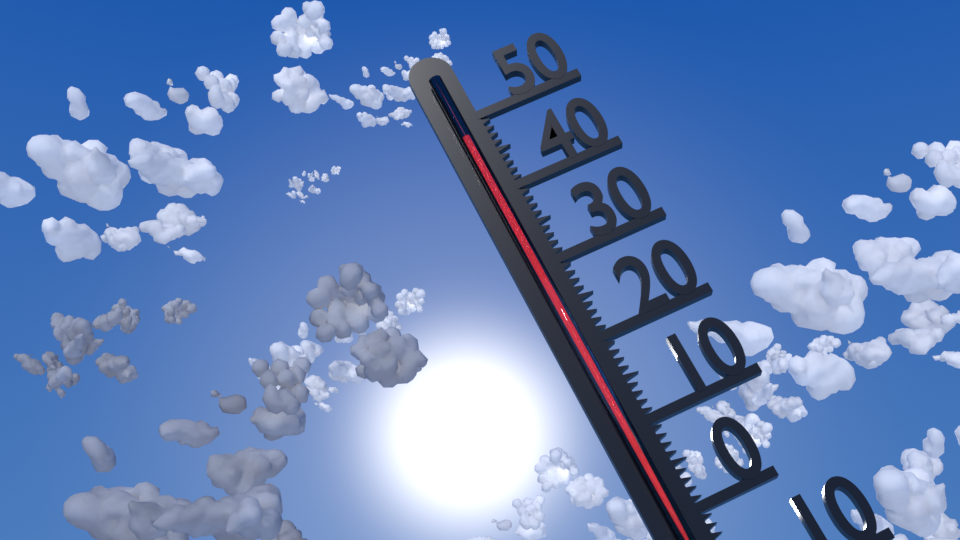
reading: 47 °C
